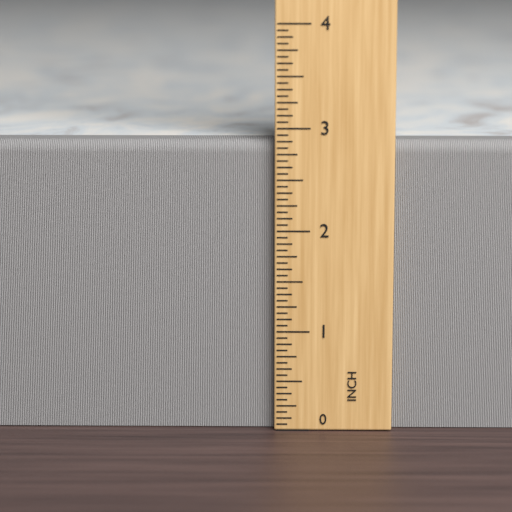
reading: 2.8750 in
